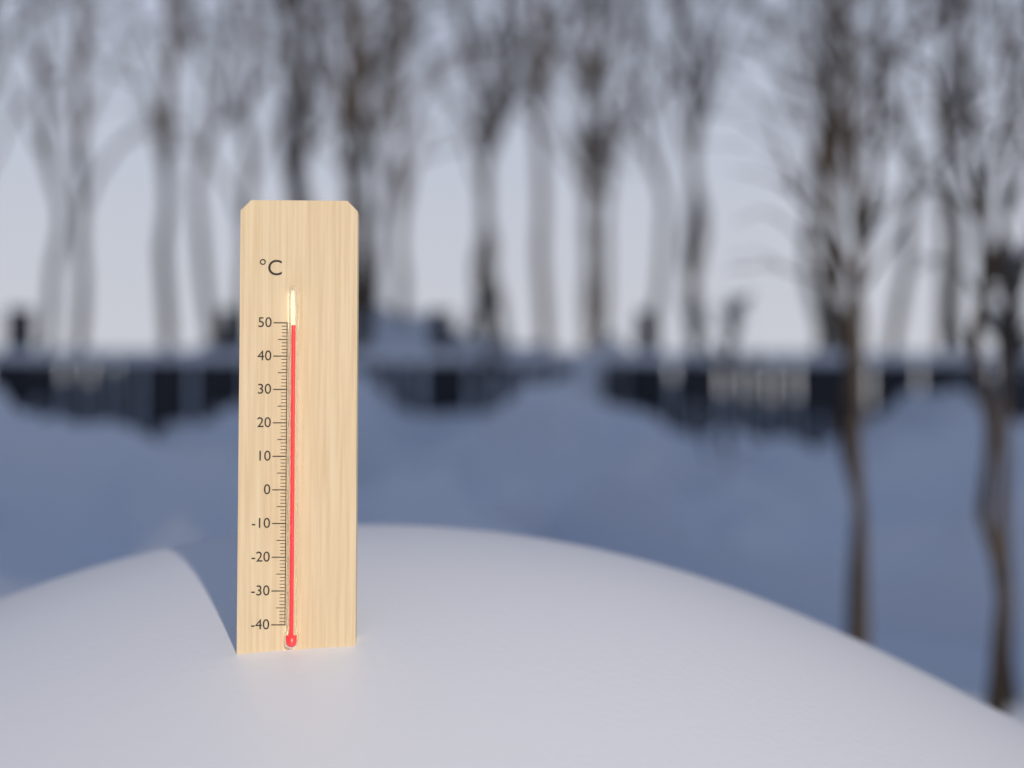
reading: 49 °C
